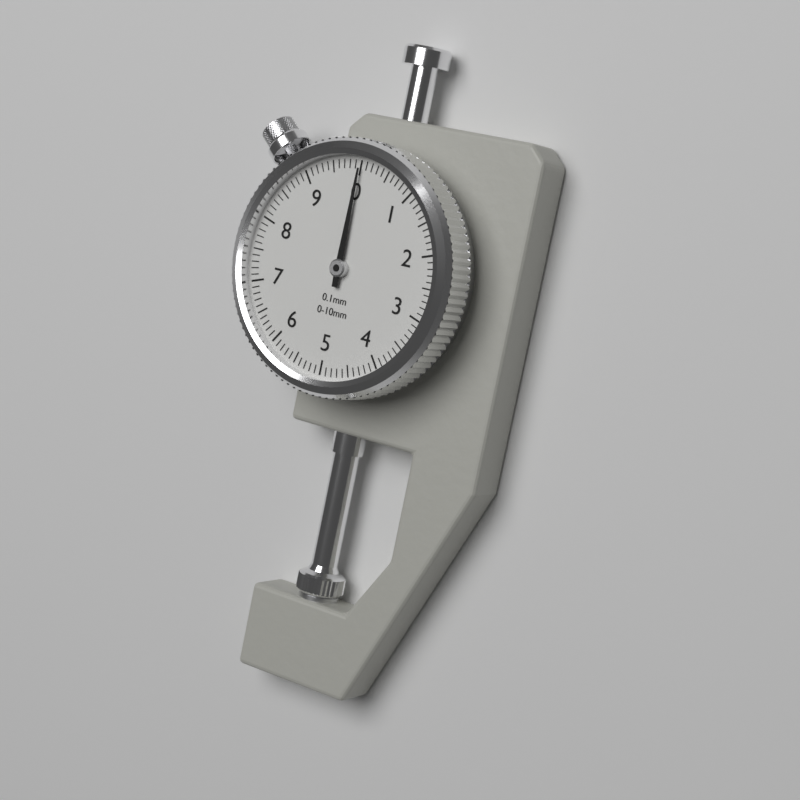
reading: 0.0 mm
